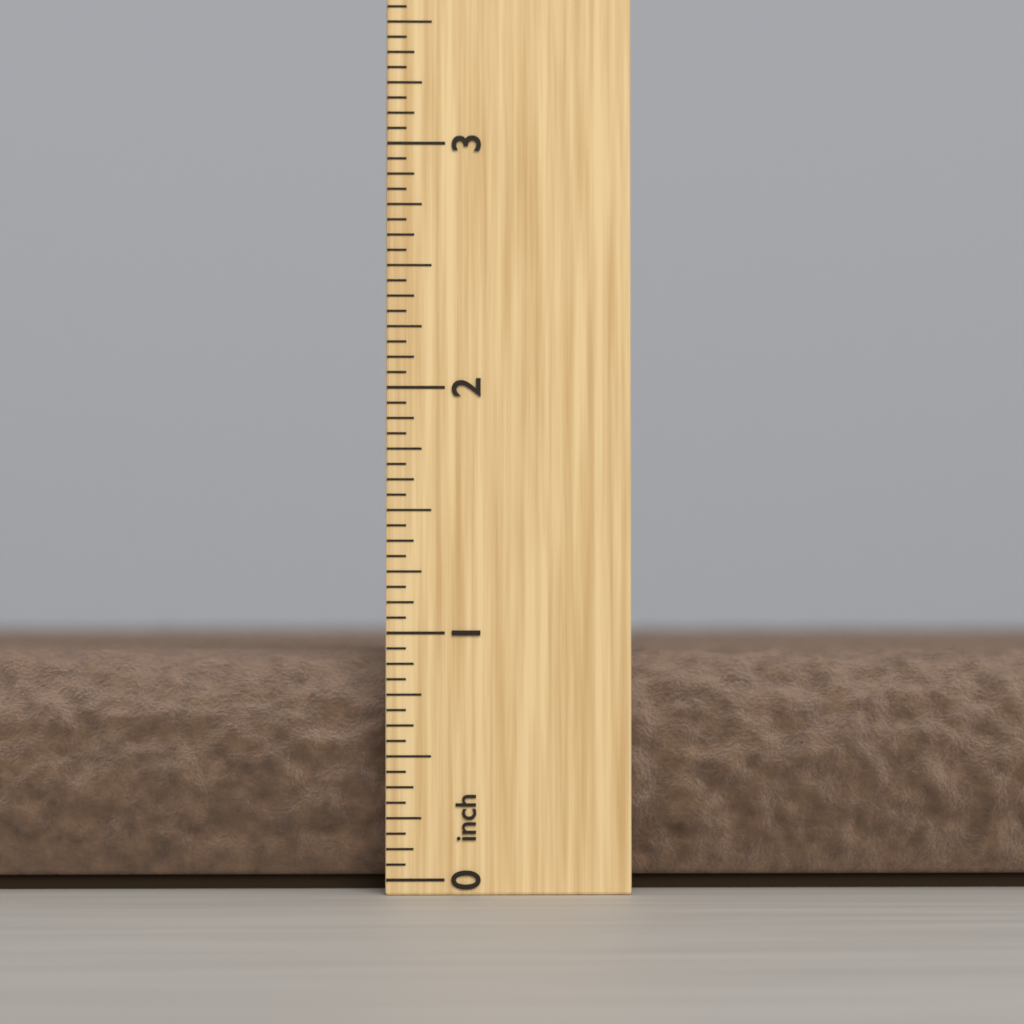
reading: 0.9375 inch
